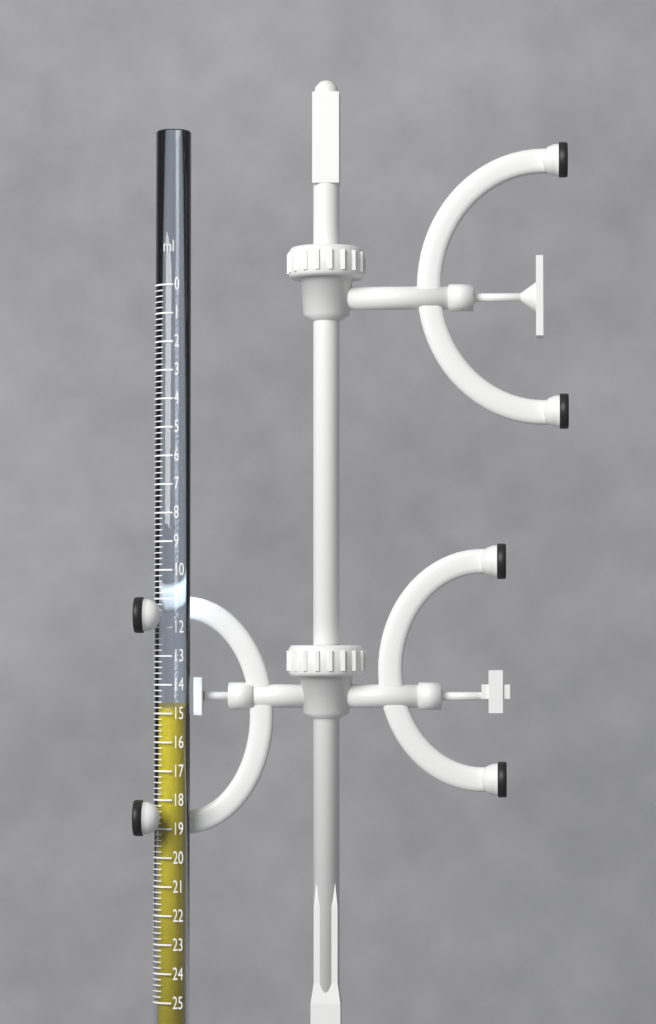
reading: 14.8 ml
